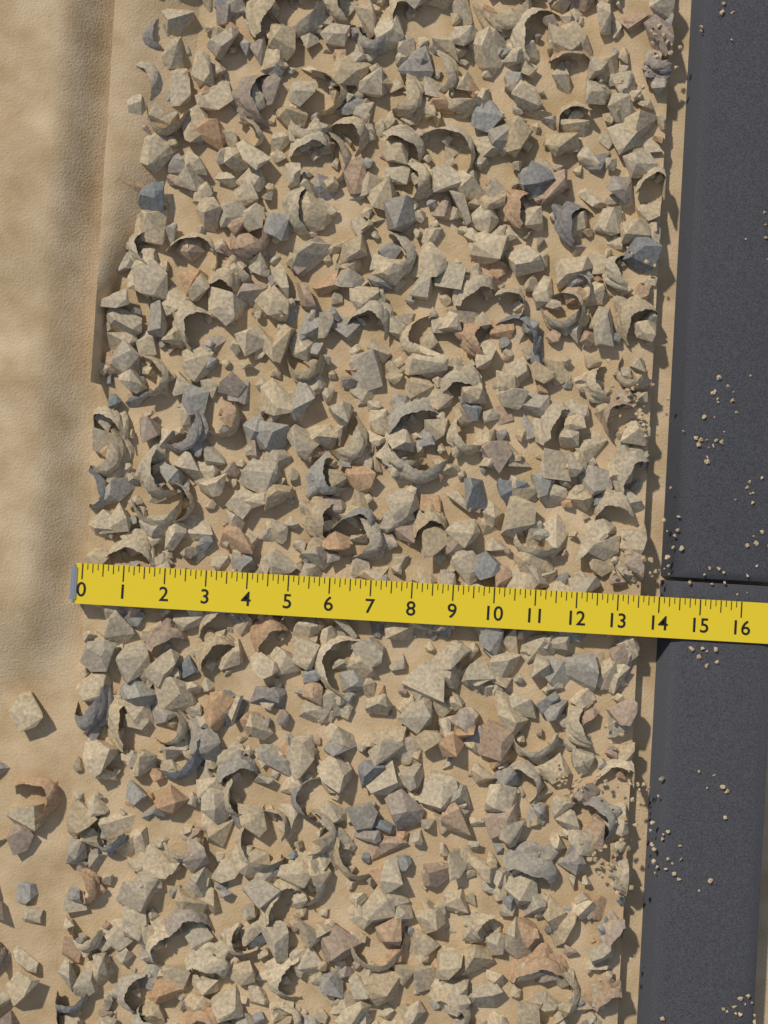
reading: 13.625 (no unit)
